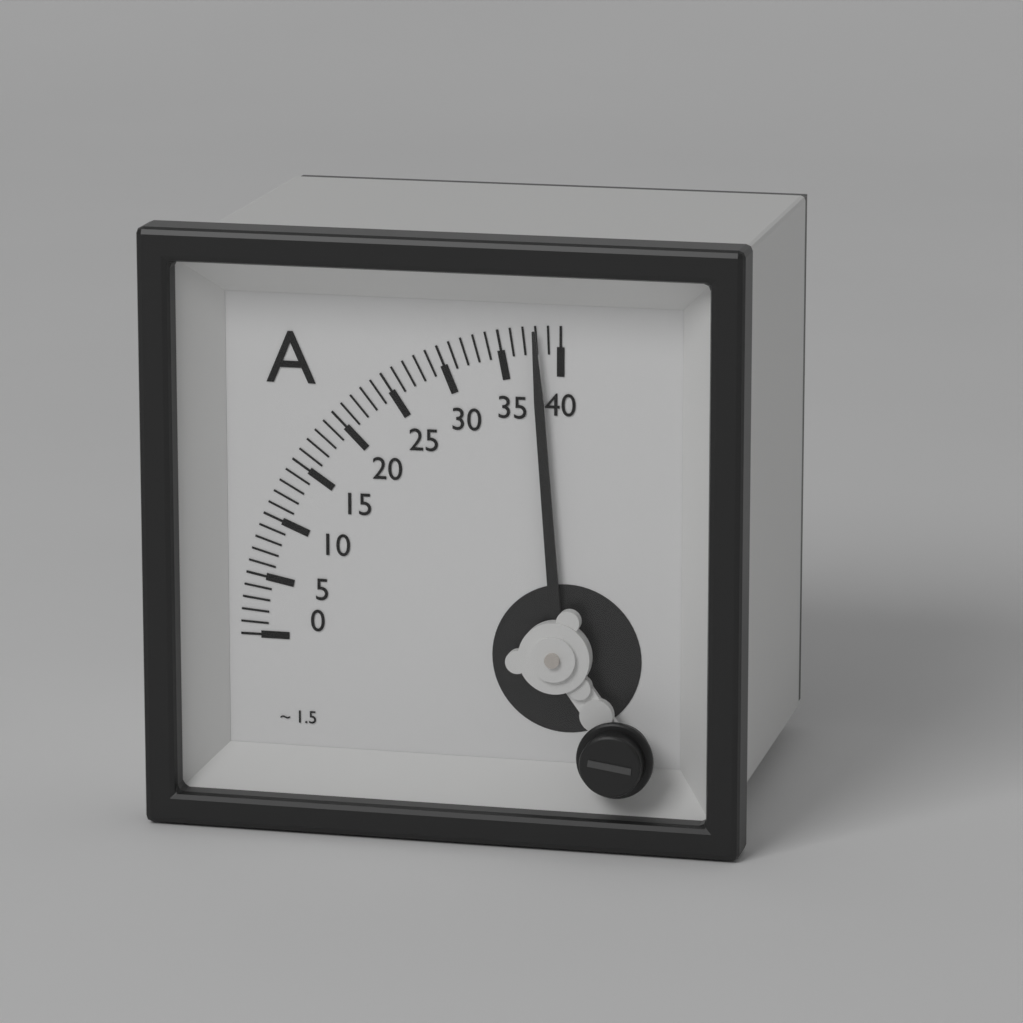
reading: 38 A
